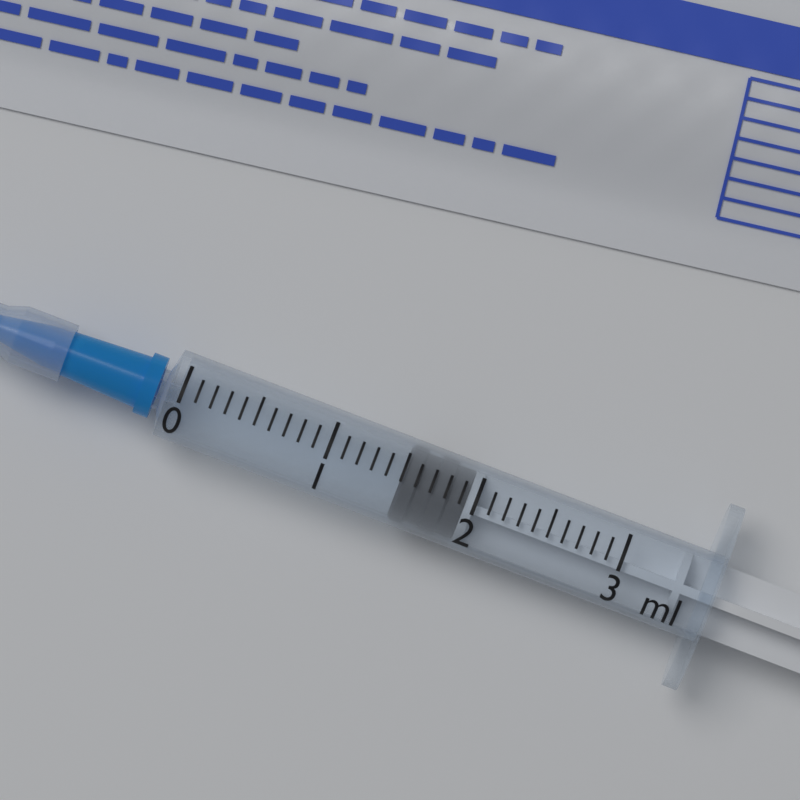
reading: 1.5 ml
